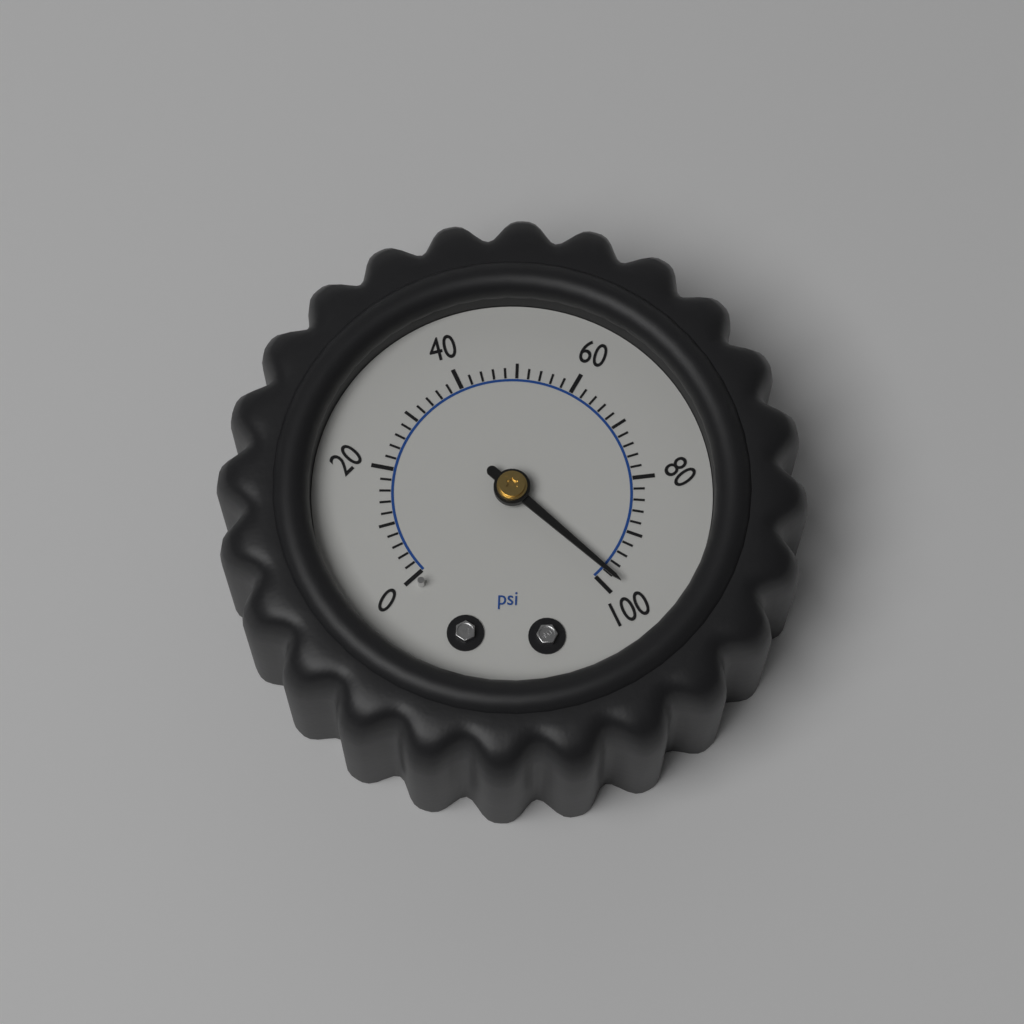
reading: 98 psi
